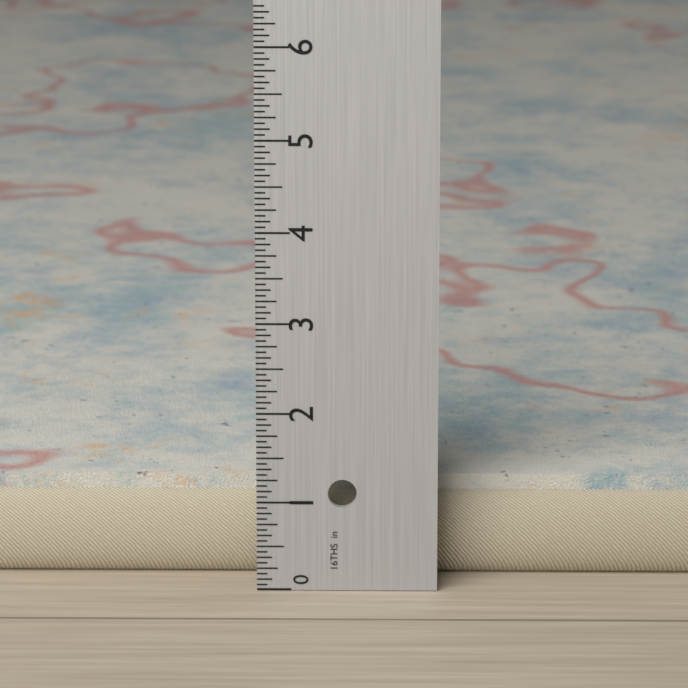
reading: 1.1250 in
